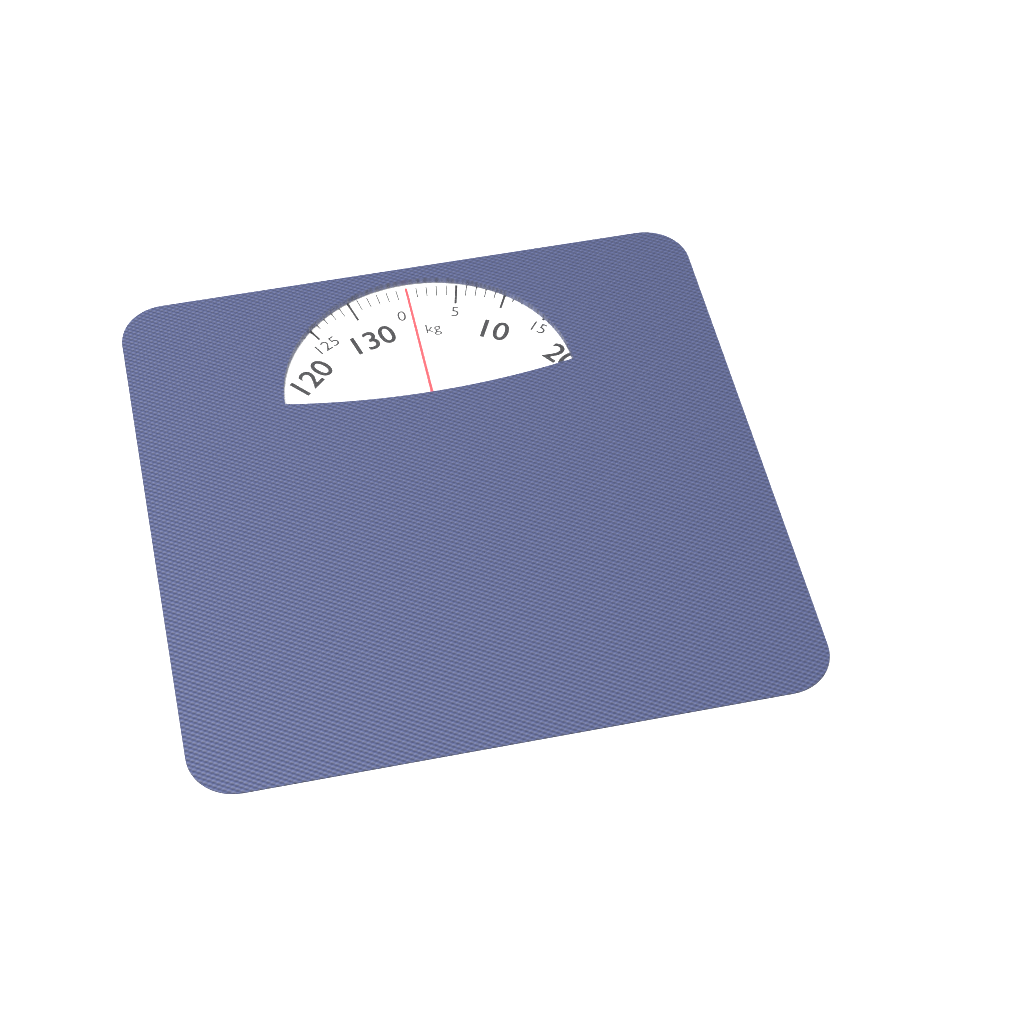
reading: 0 kg
